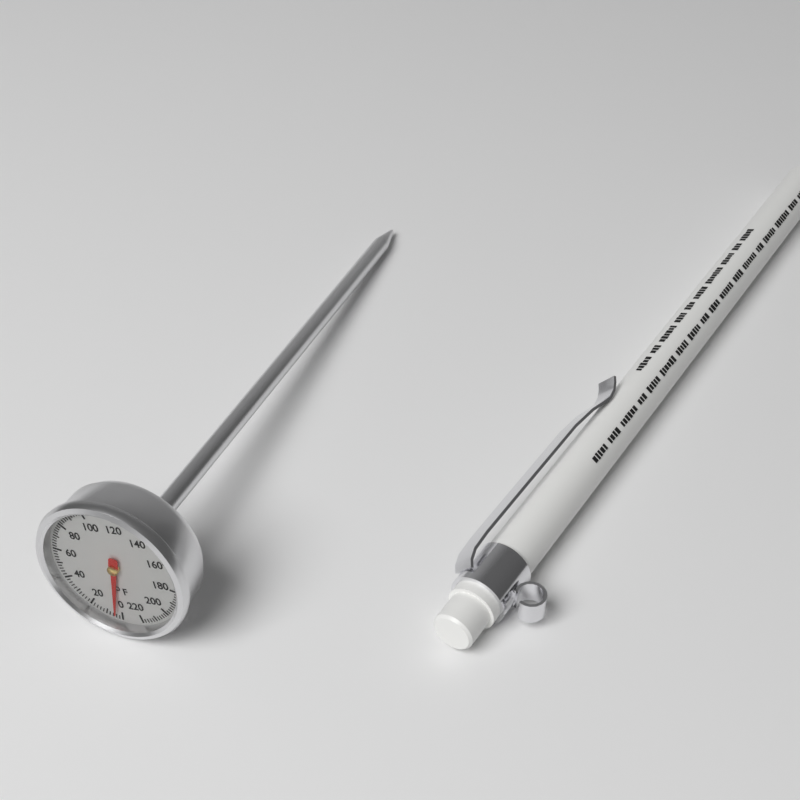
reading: 4 °F
